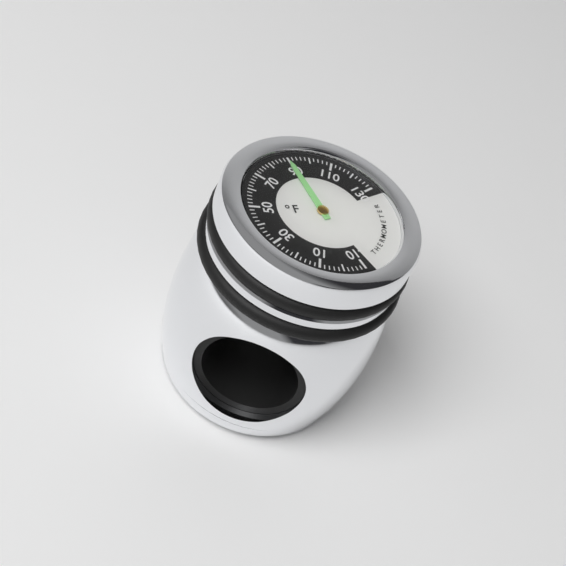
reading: 90 °F
